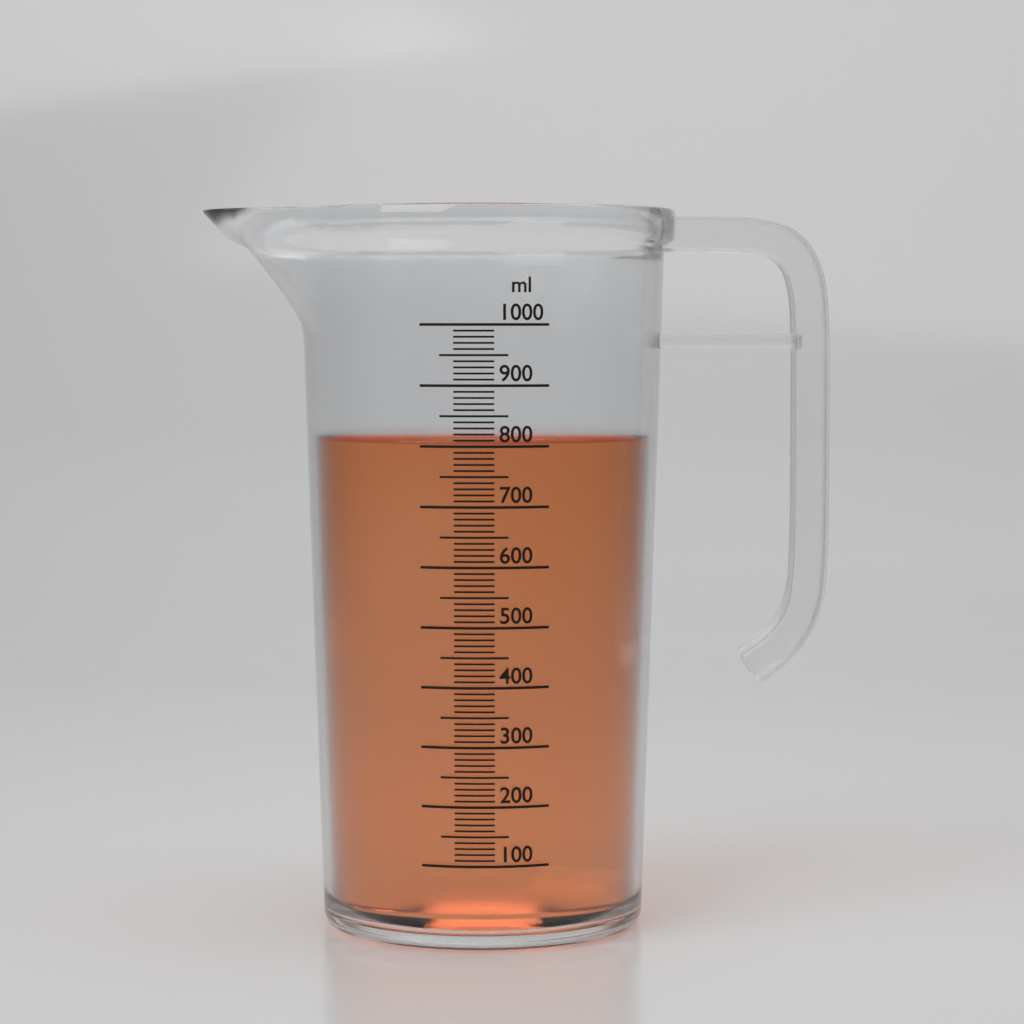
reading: 810 ml
